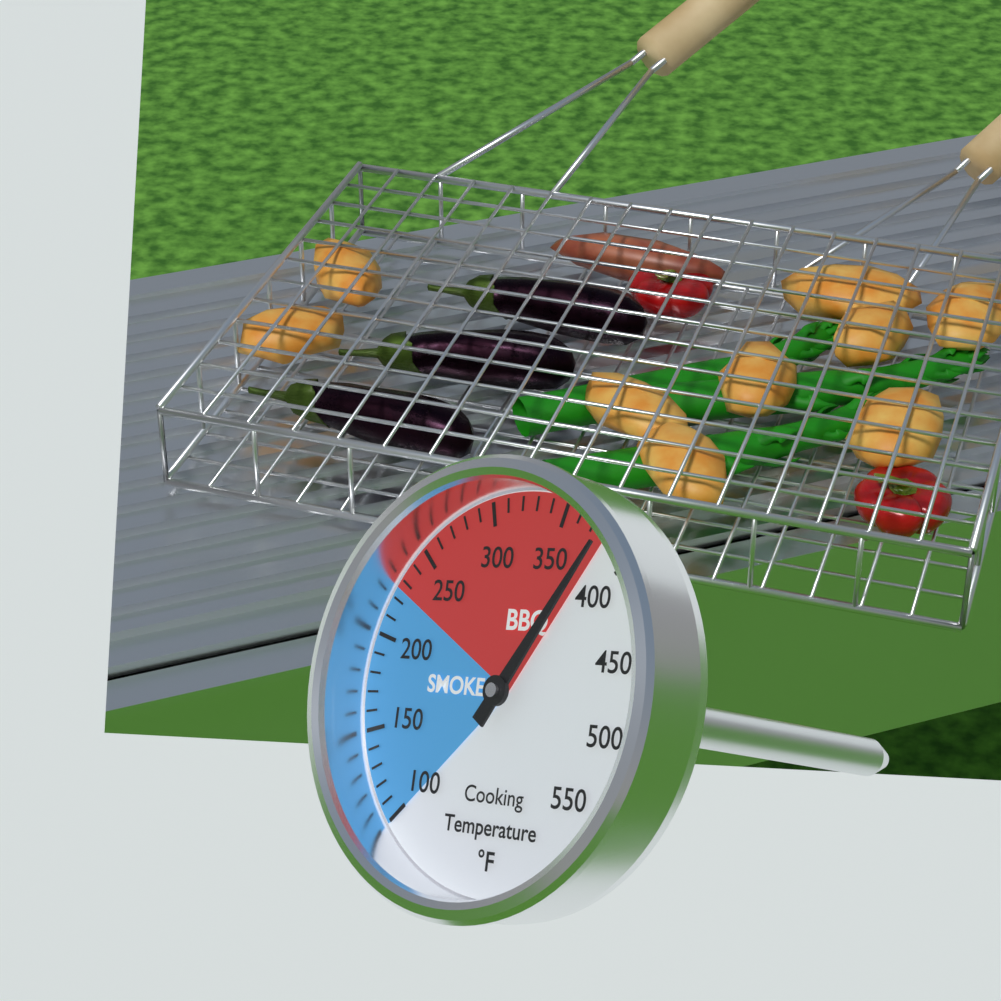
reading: 380 °F
